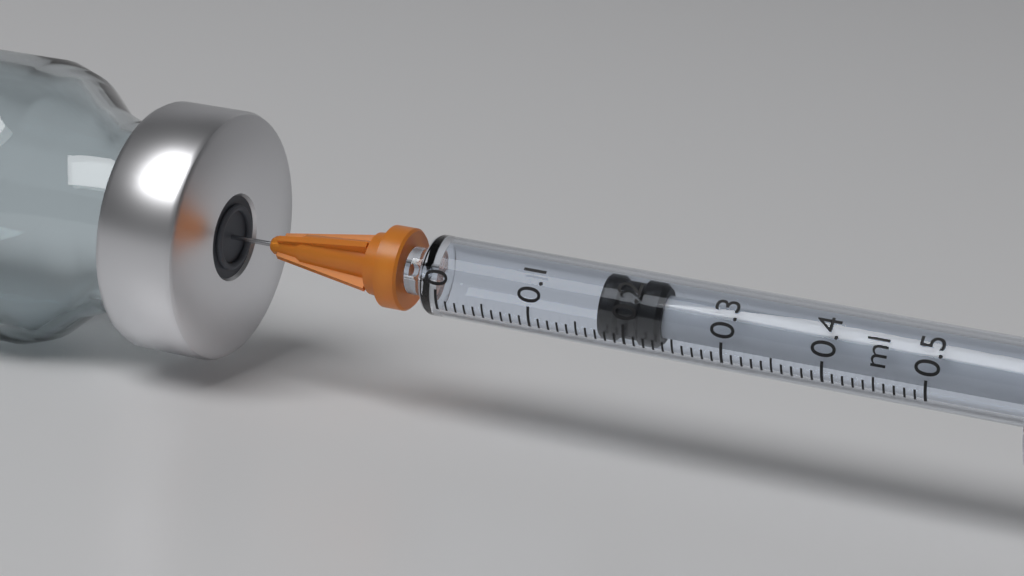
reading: 0.17 ml
